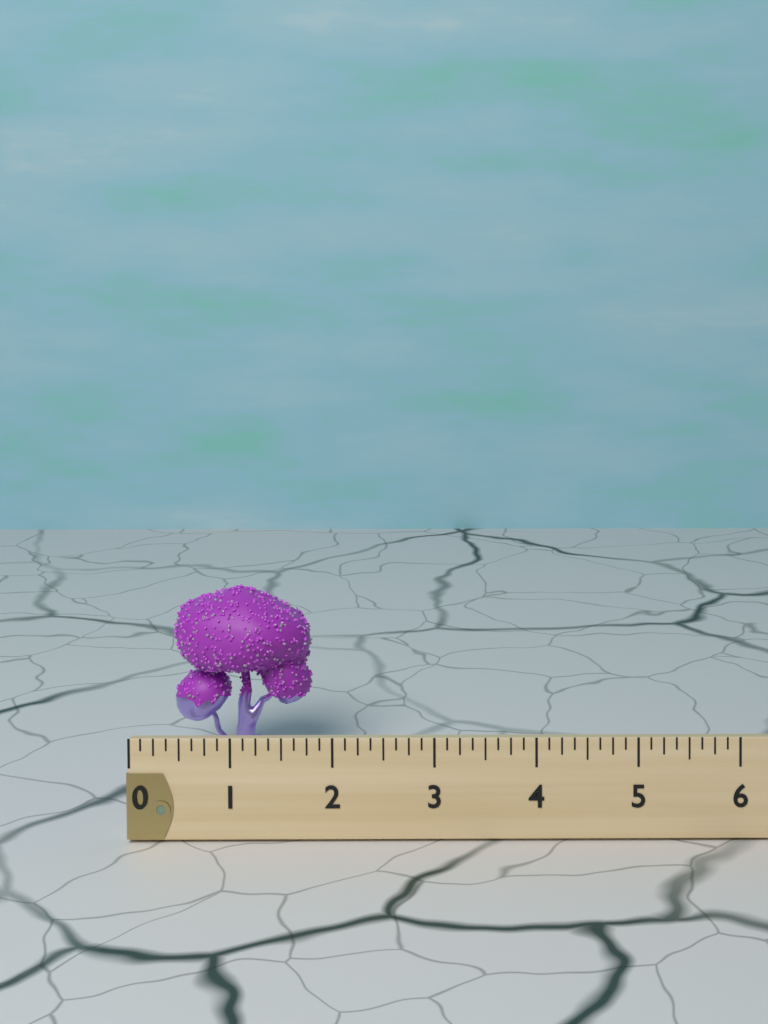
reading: 1.500 (no unit)
